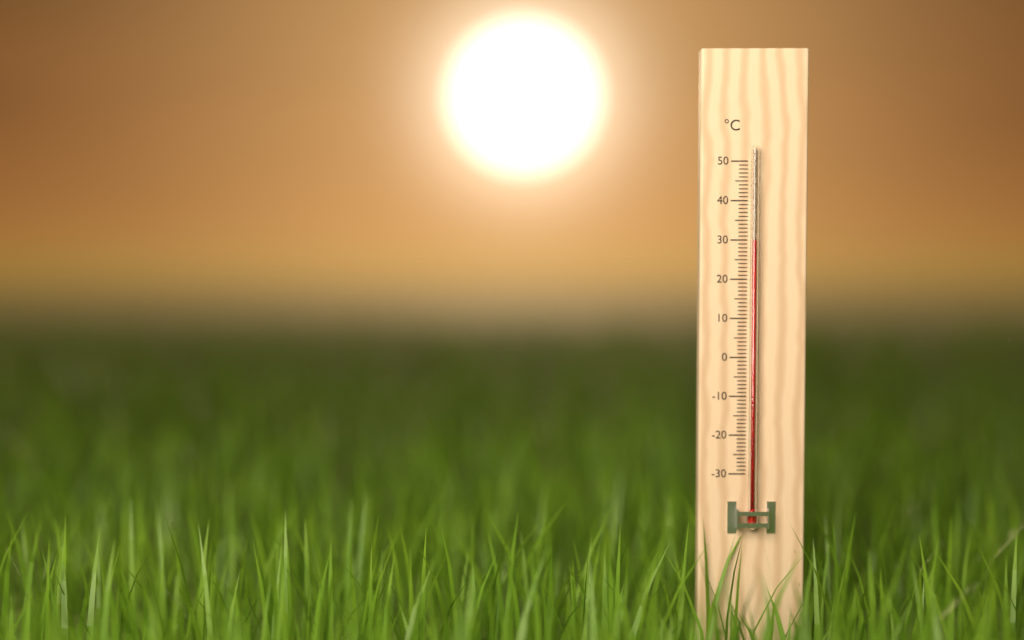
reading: 30 °C
